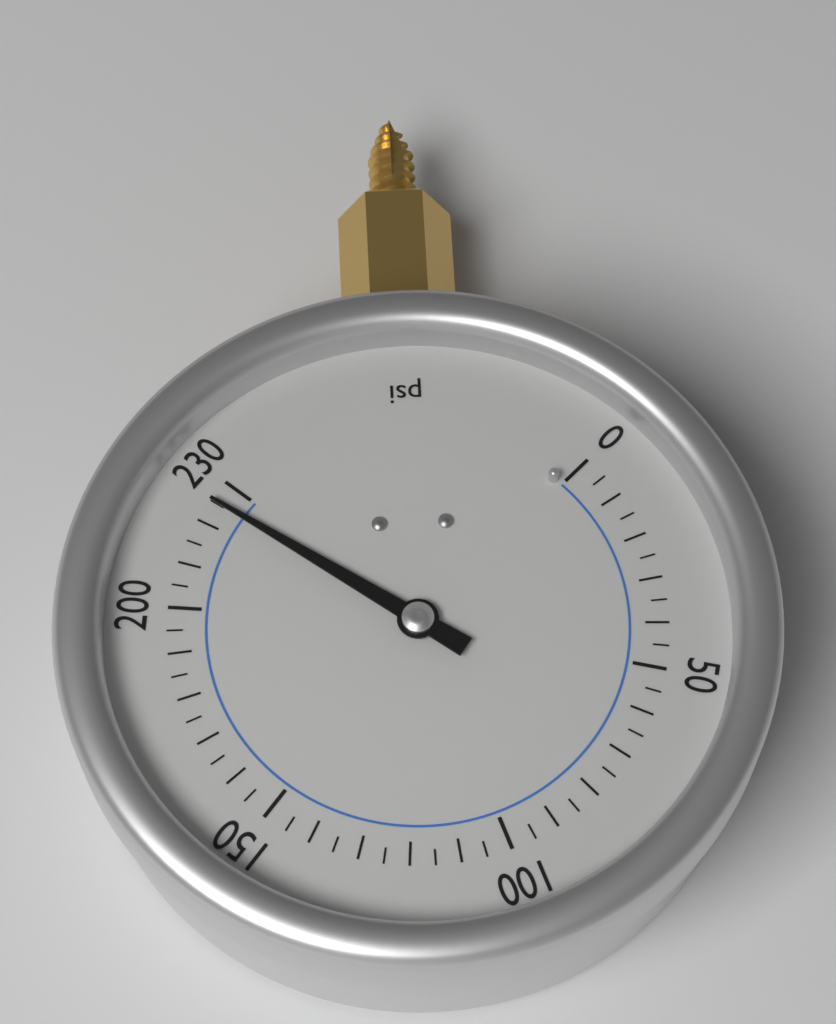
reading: 225 psi
